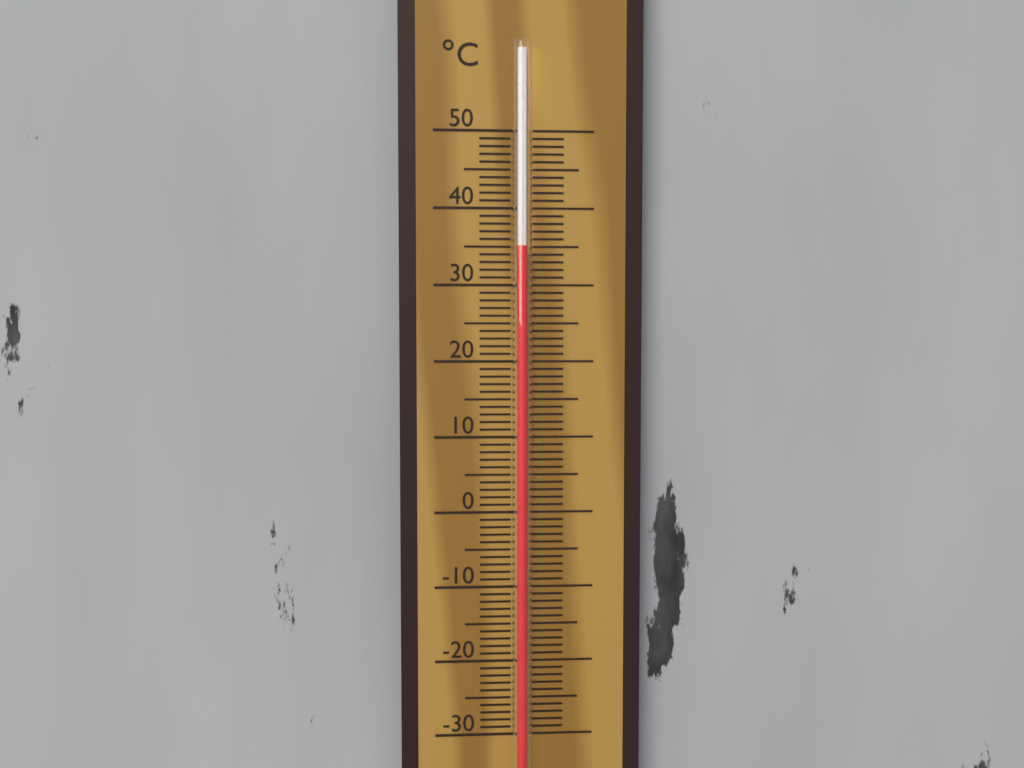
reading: 35 °C
